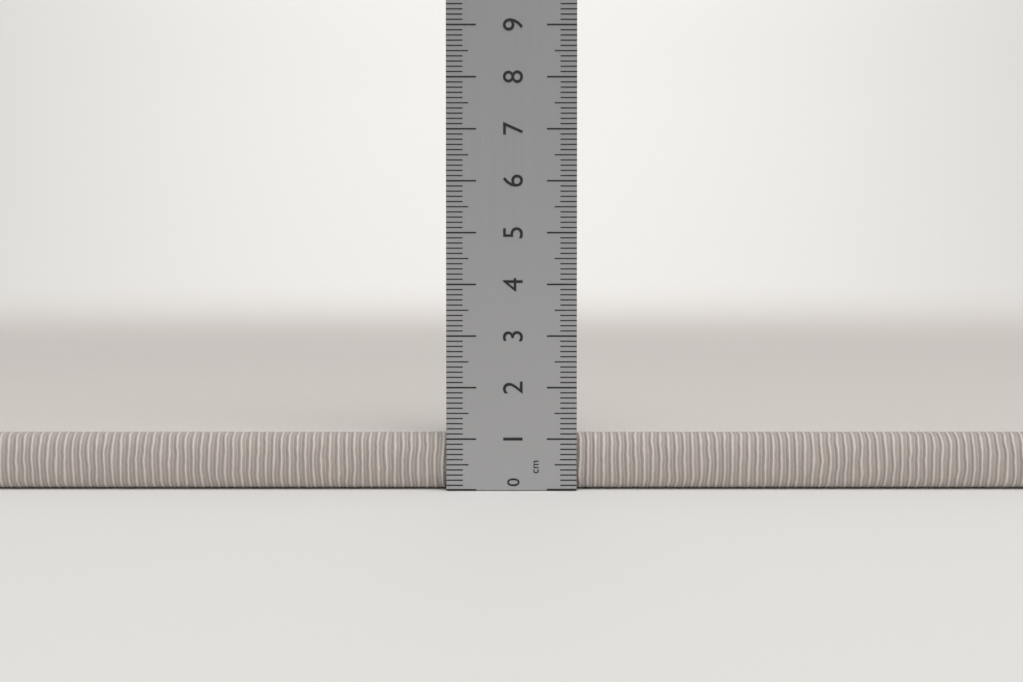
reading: 1.1 cm
